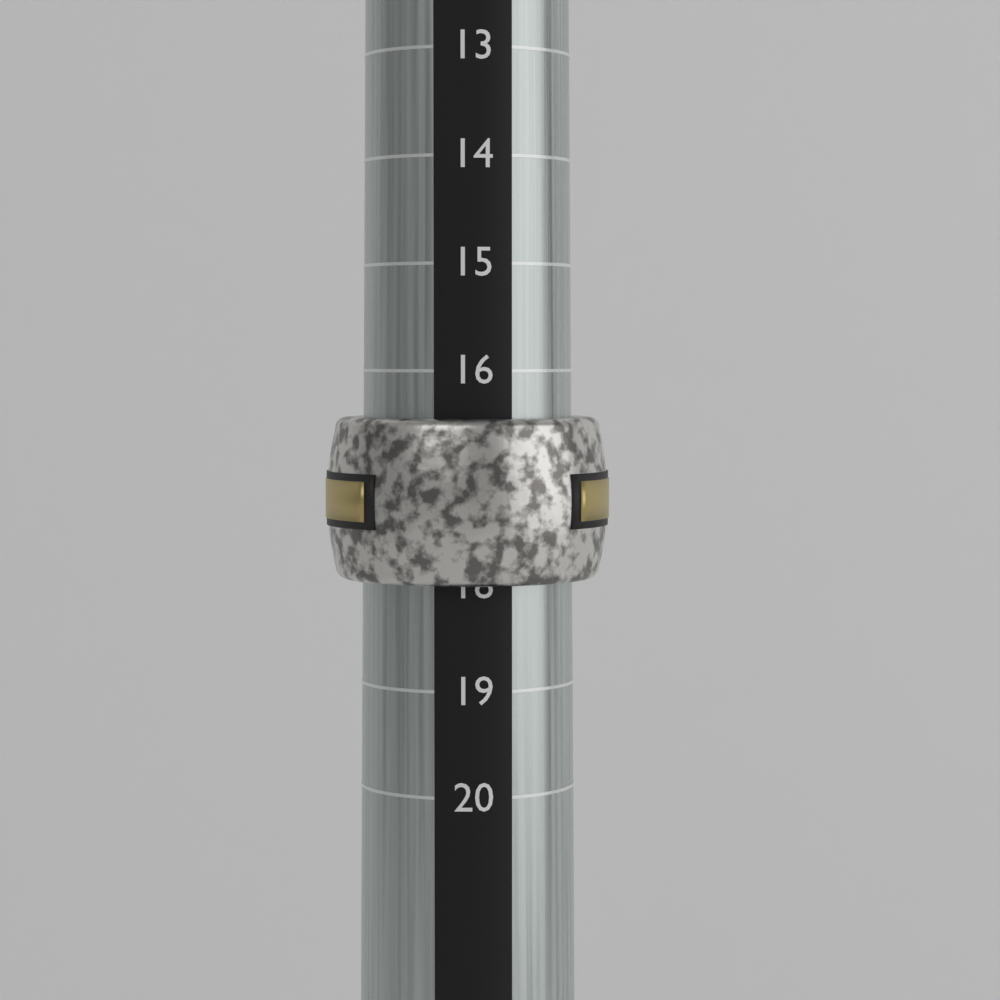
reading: 18 (no unit)
